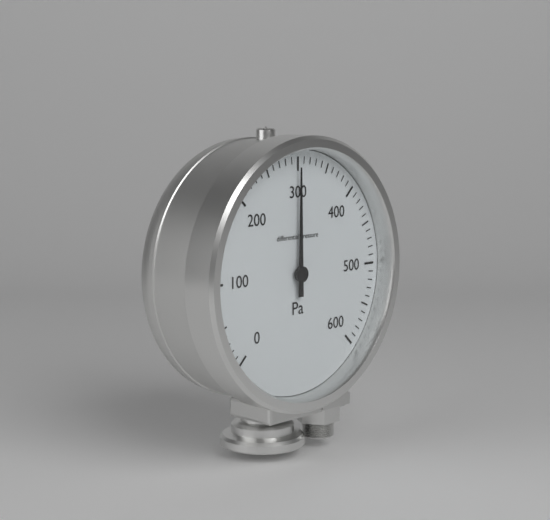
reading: 300 Pa
